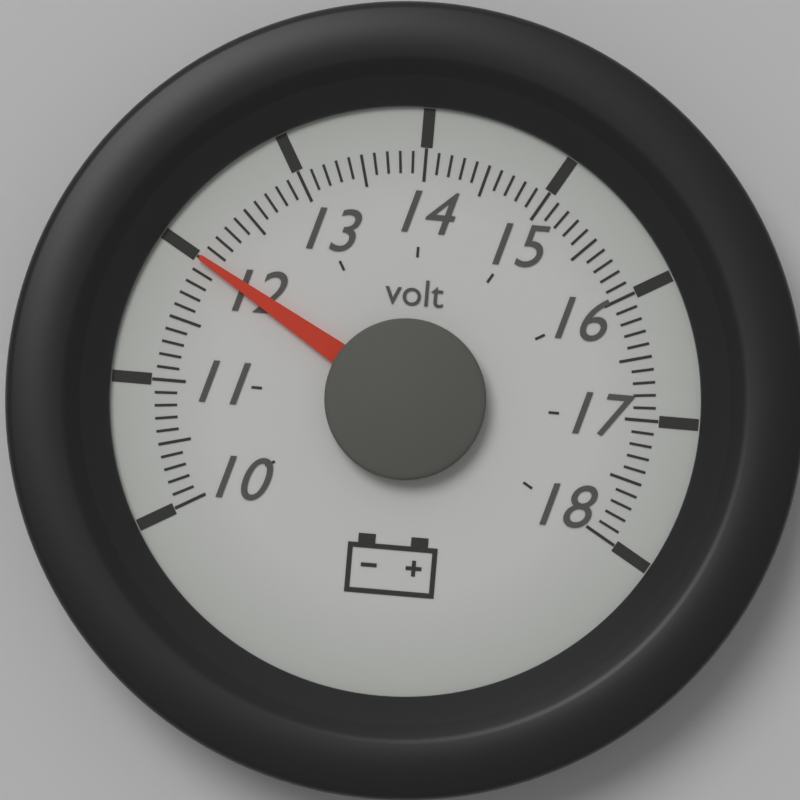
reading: 12.0 volt
